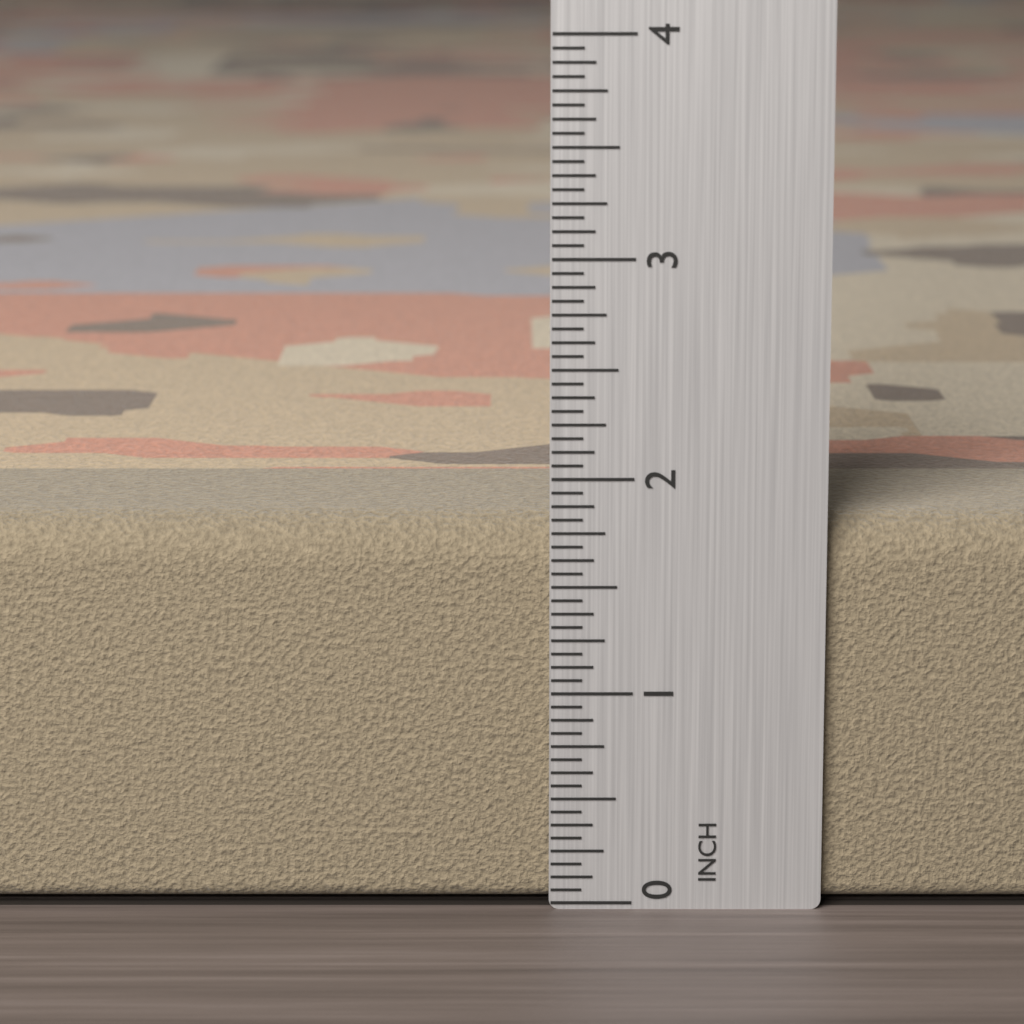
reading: 1.8125 in
